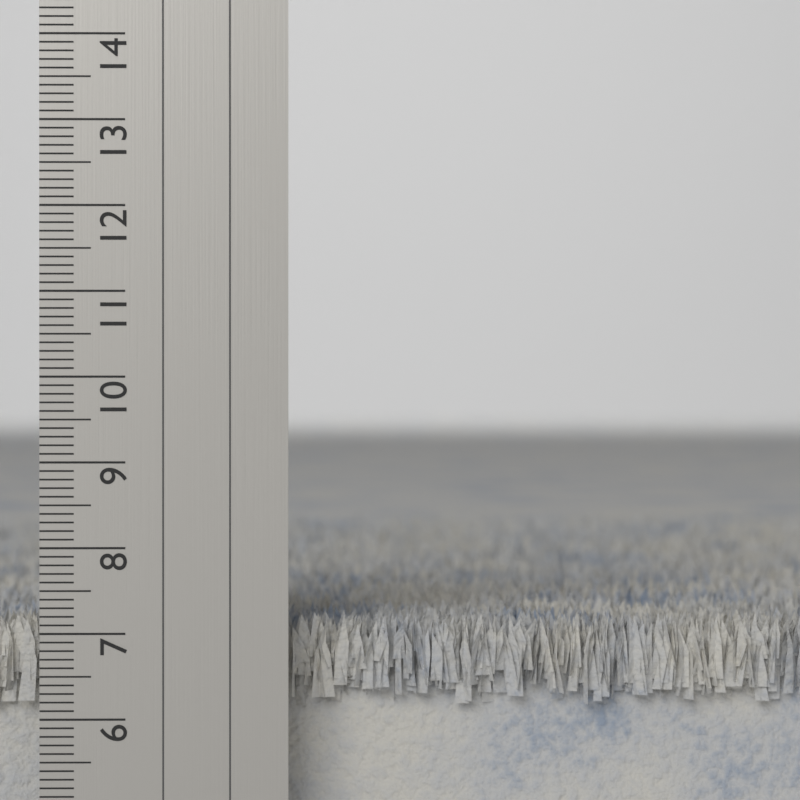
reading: 7.2 cm
